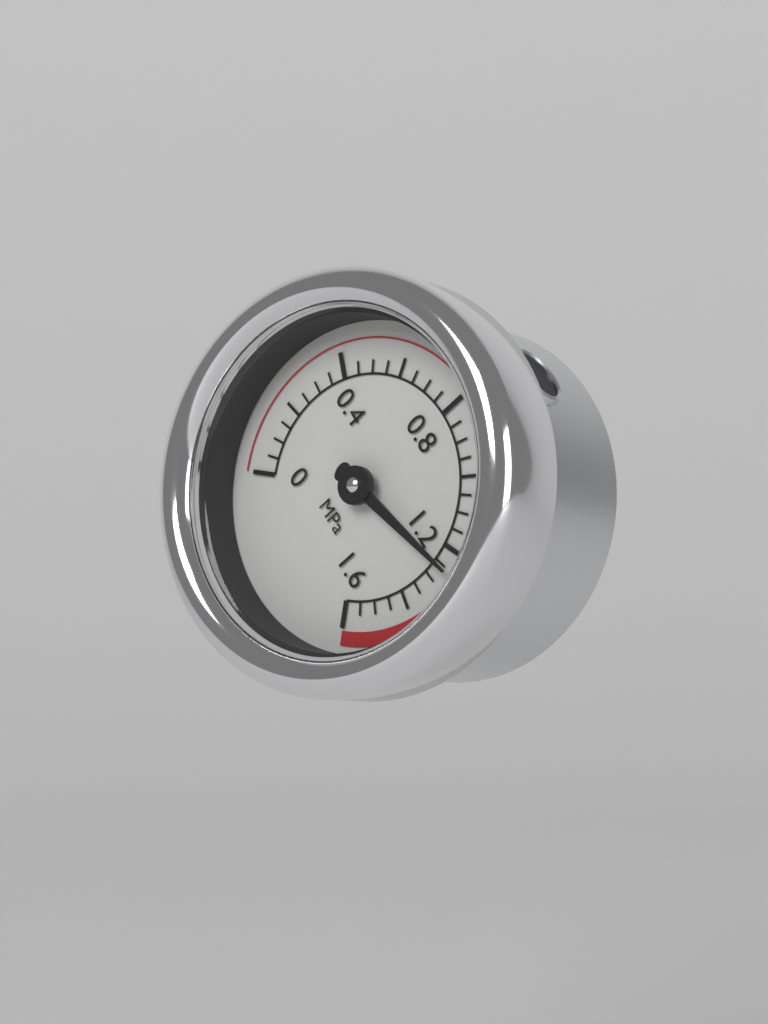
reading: 1.25 MPa
